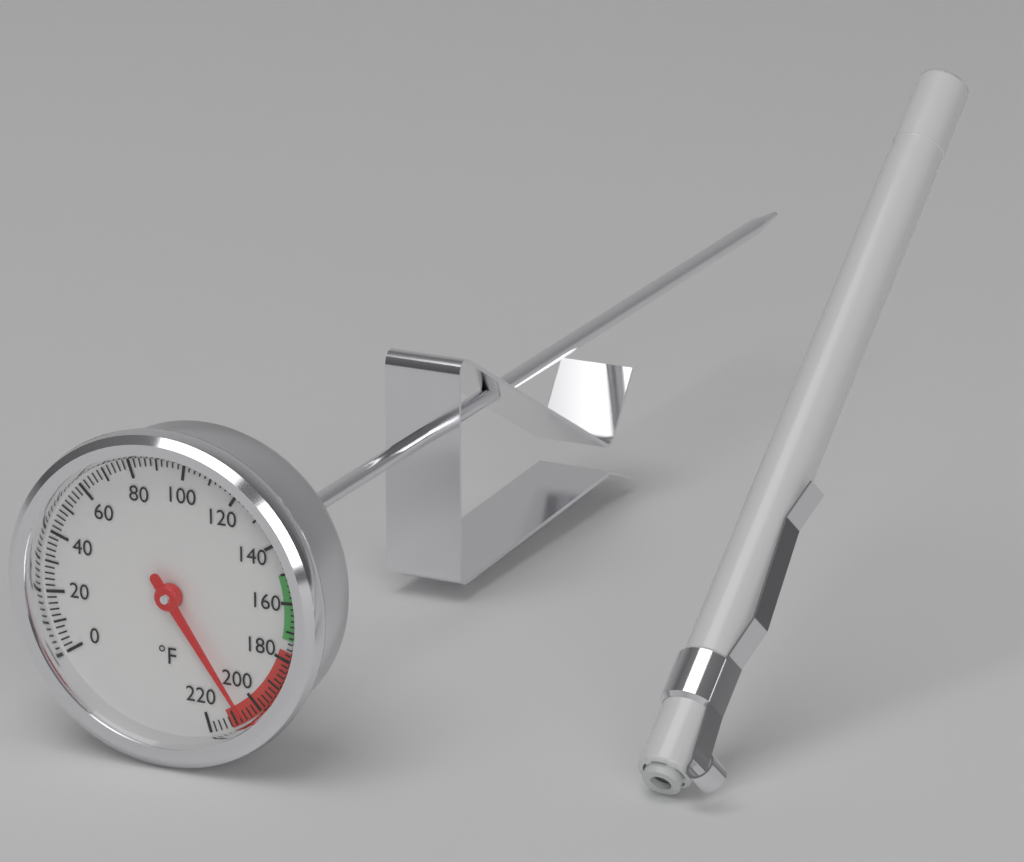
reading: 206 °F
